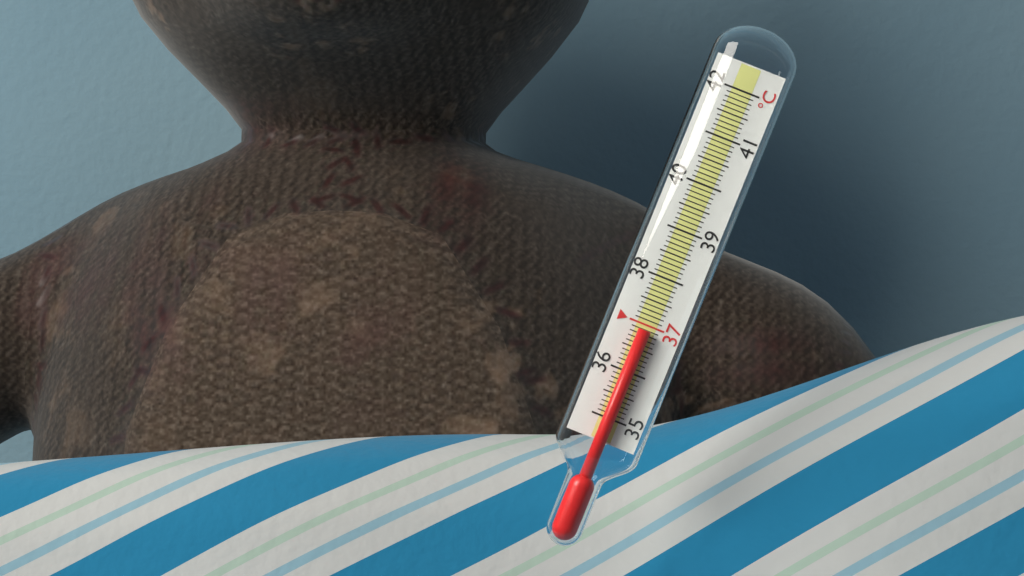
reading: 36.9 °C
